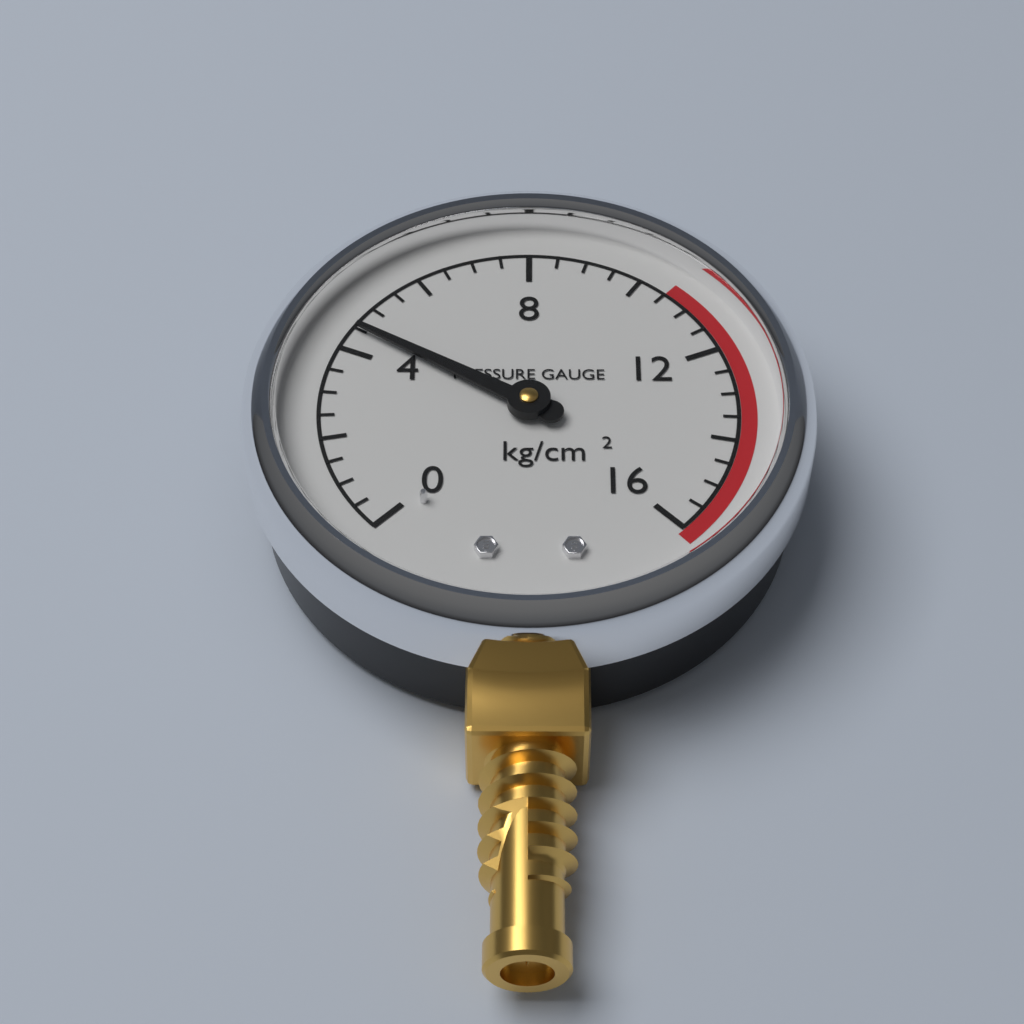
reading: 4.5 kg/cm²
